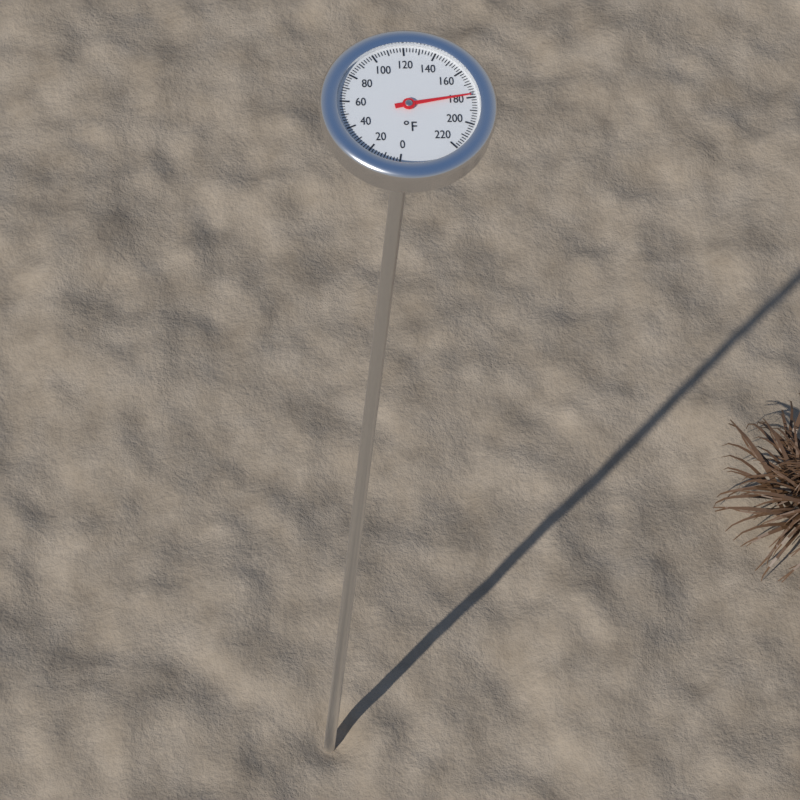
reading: 178 °F
